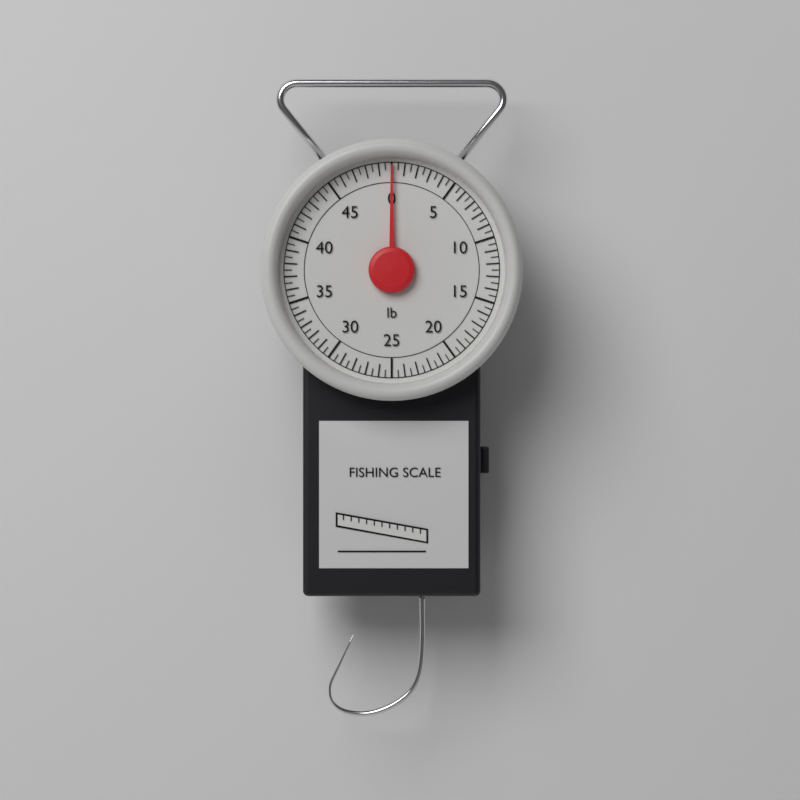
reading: 0.0 lb
